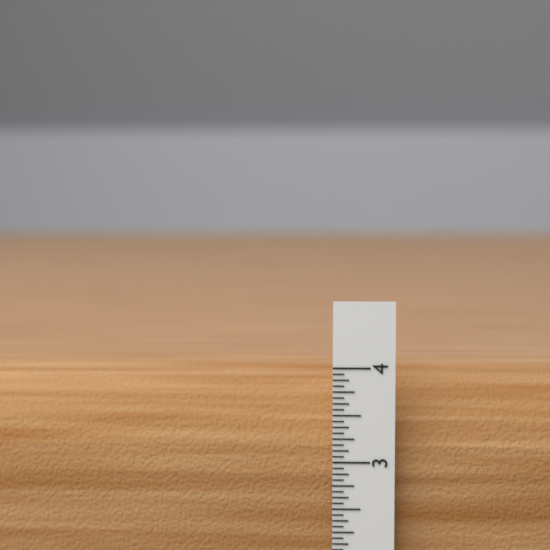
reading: 3.9375 in
